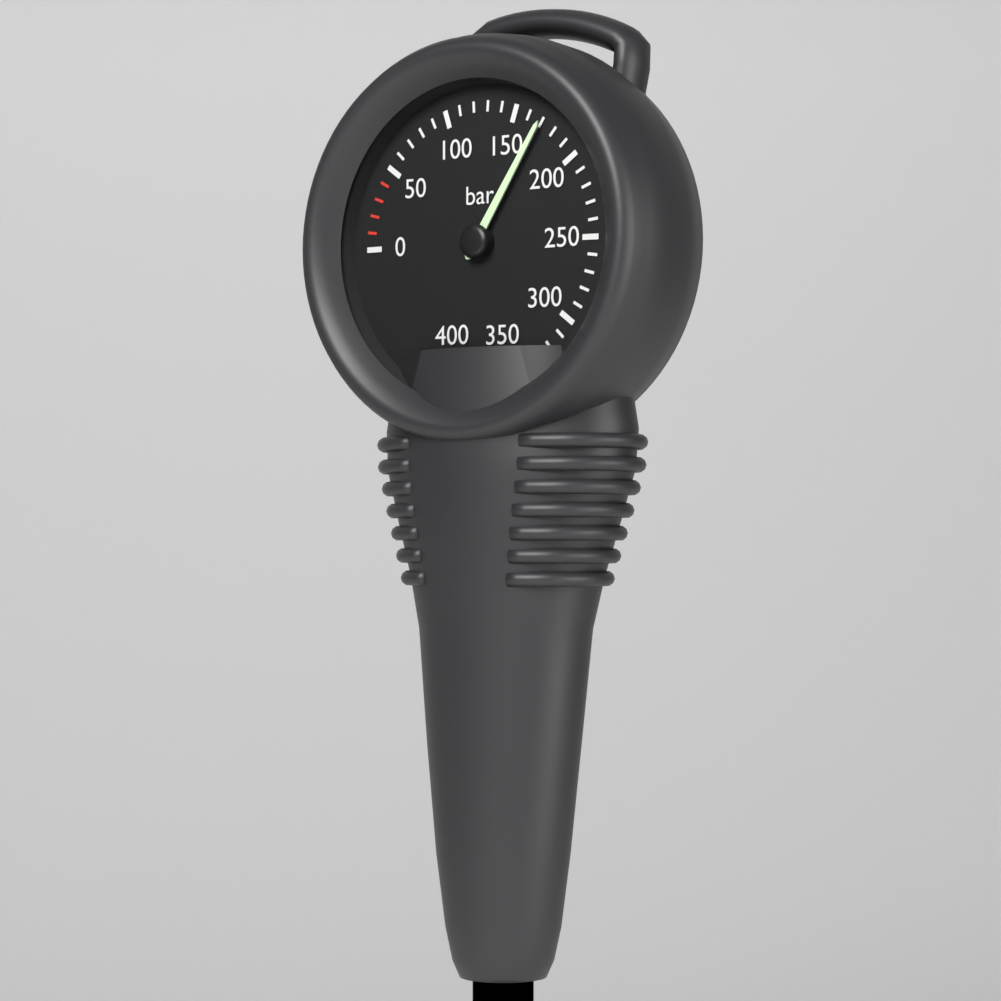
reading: 170 bar
